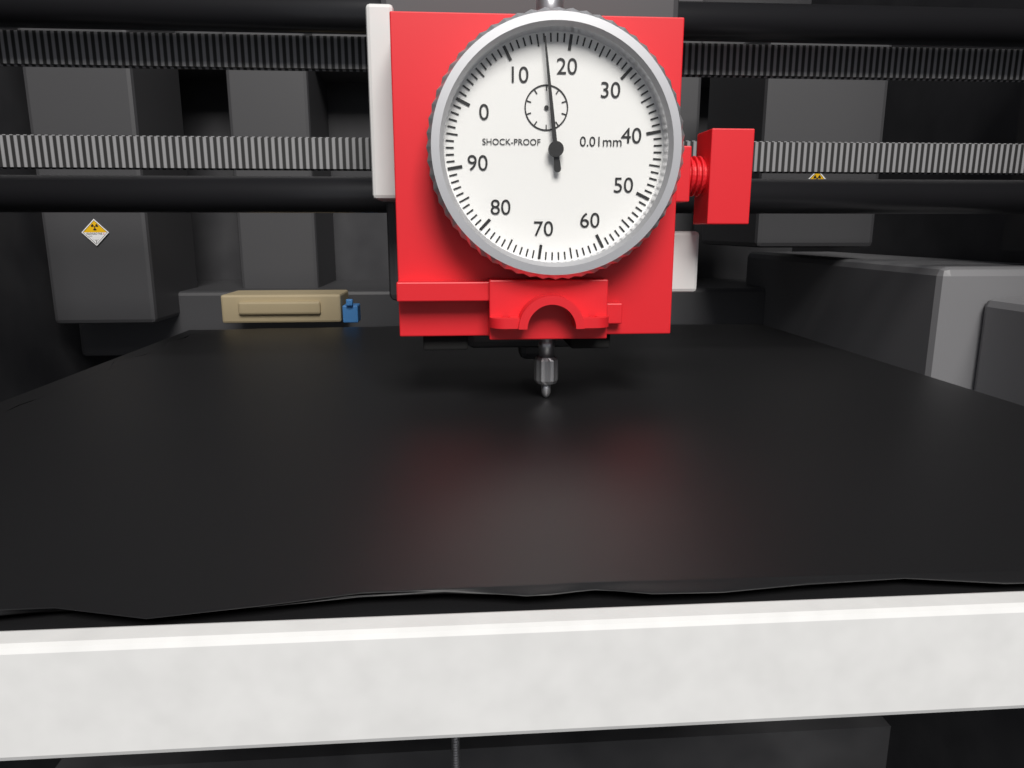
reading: 16 0.01mm
